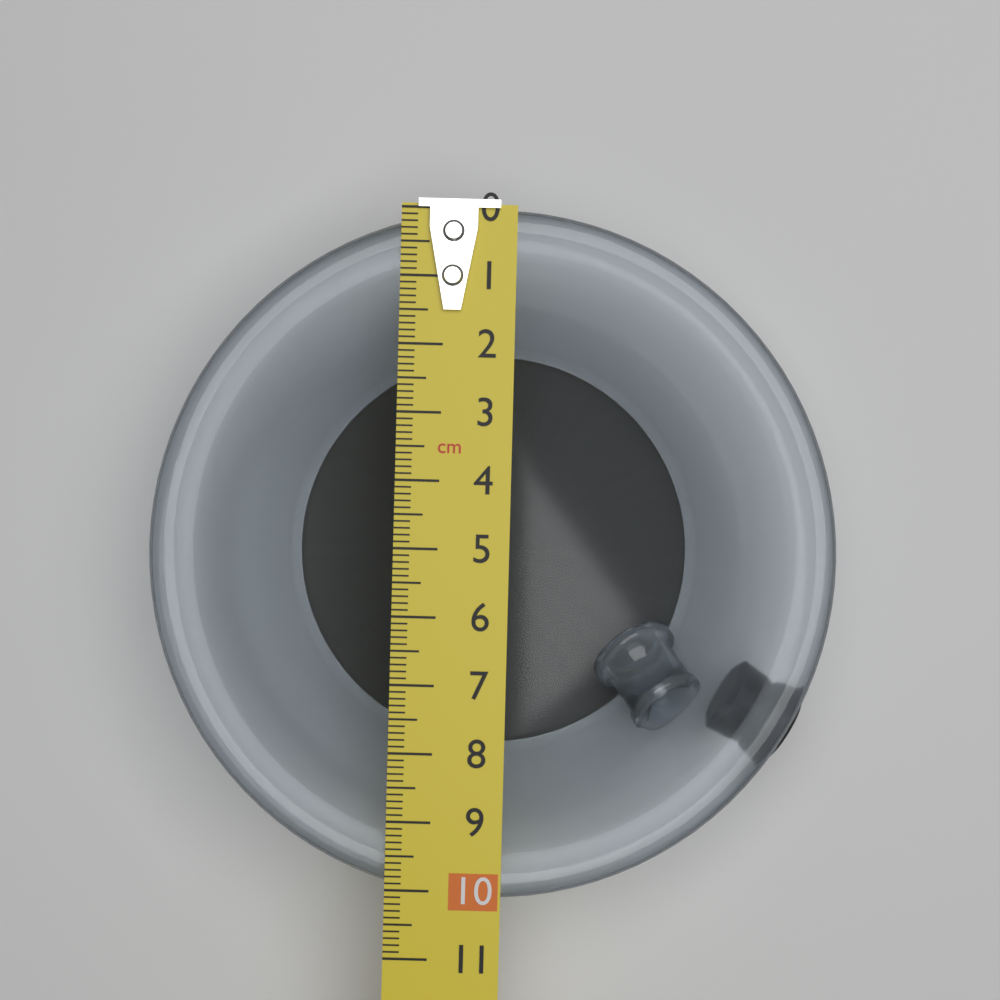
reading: 10.1 cm
